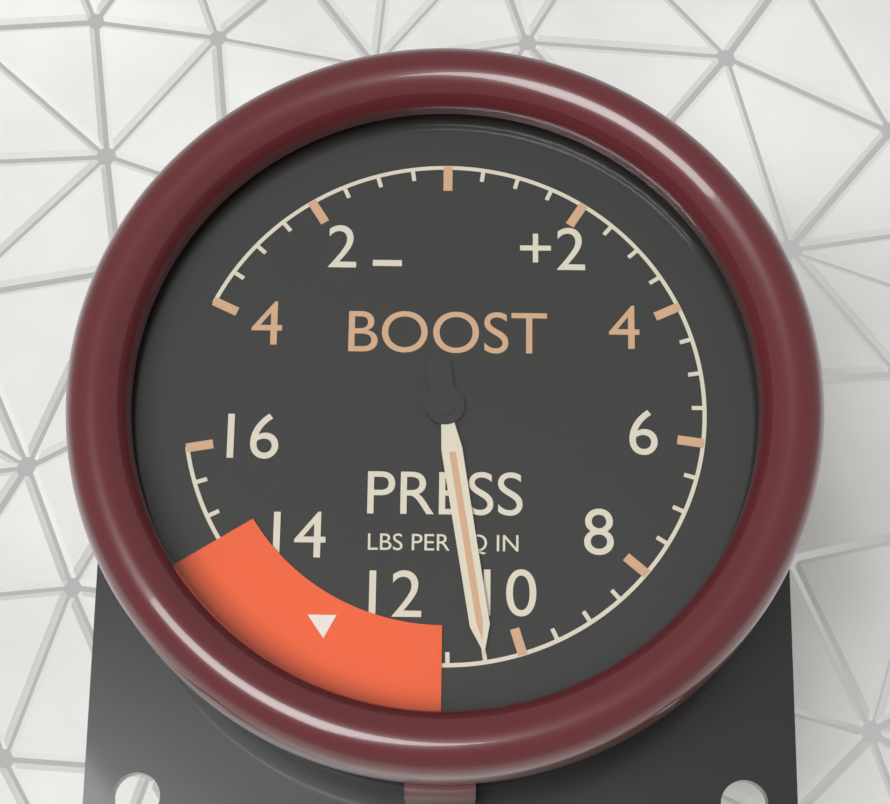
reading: 10.5 psi
